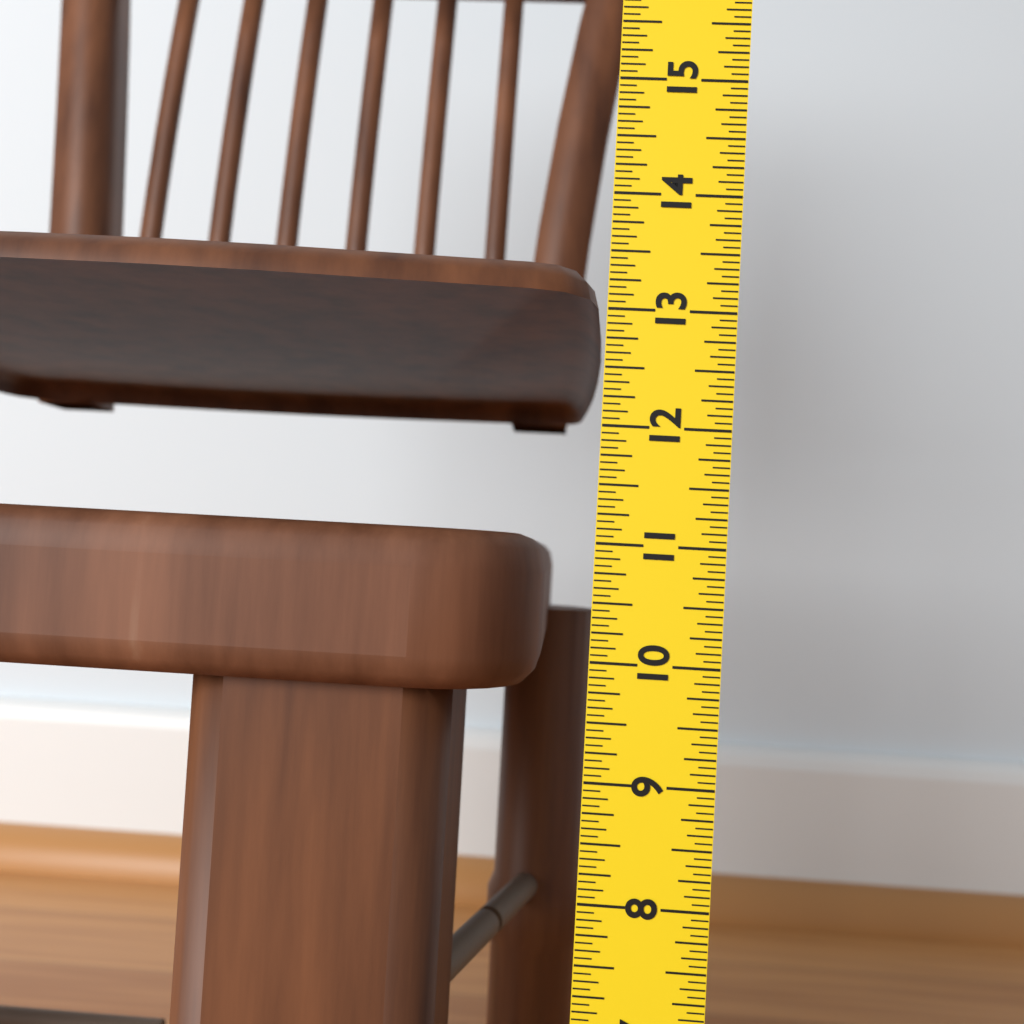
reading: 11.0625 in
